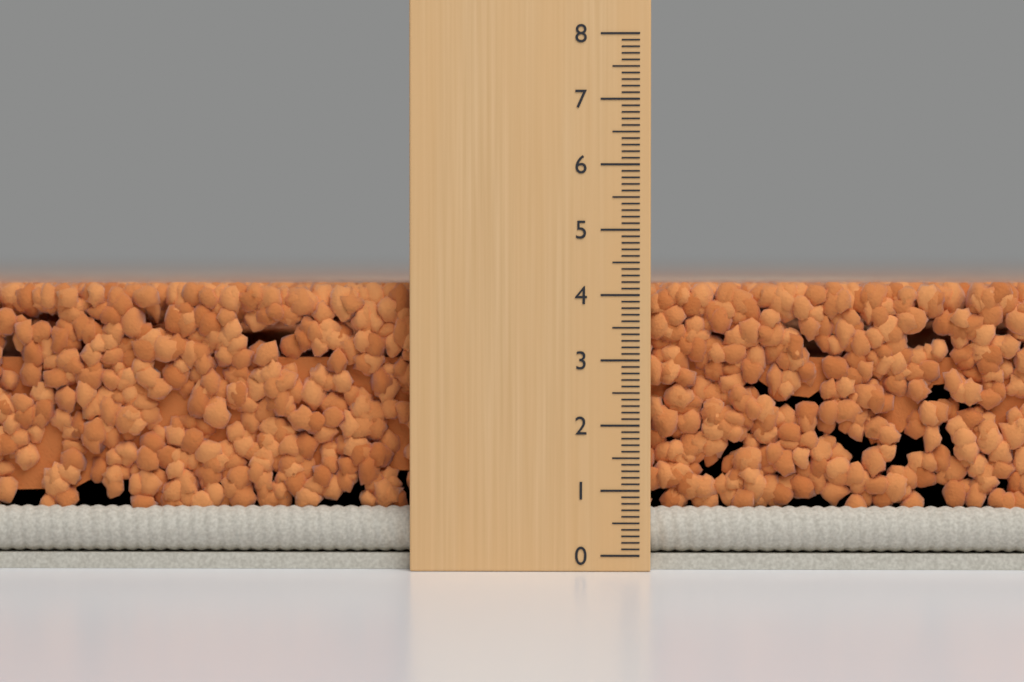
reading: 4.2 (no unit)
